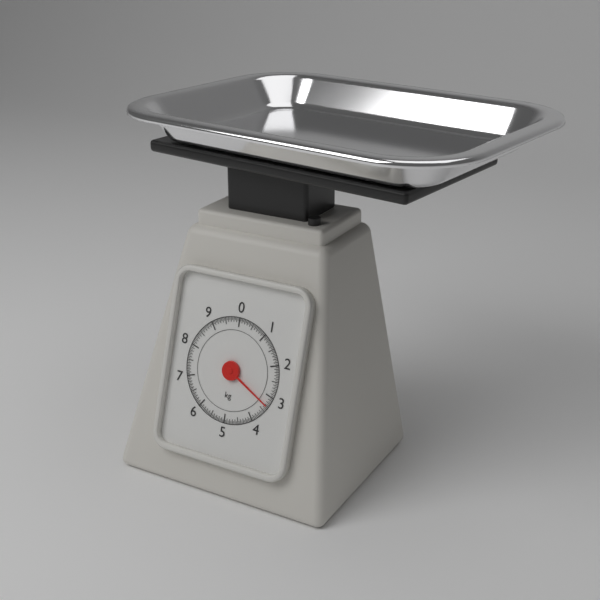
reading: 3.30 kg
